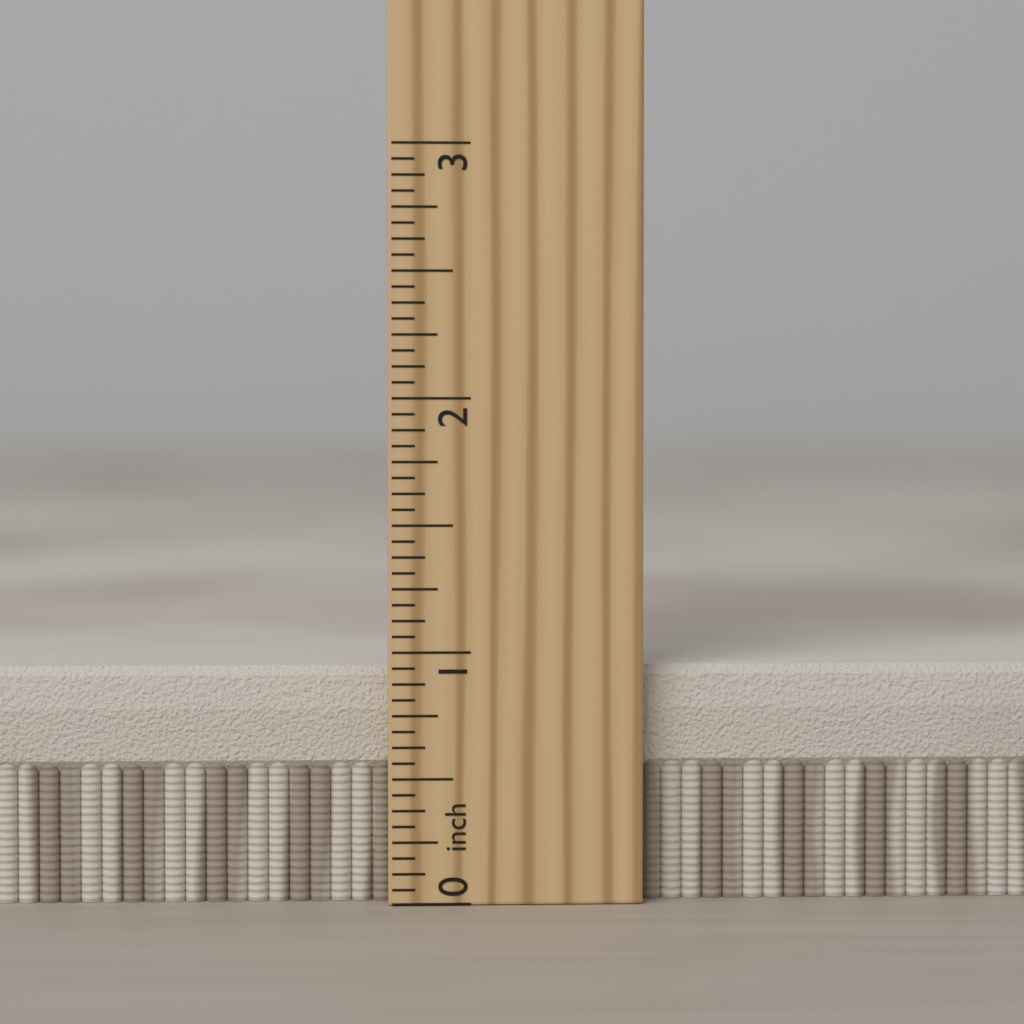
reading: 0.9375 inch
